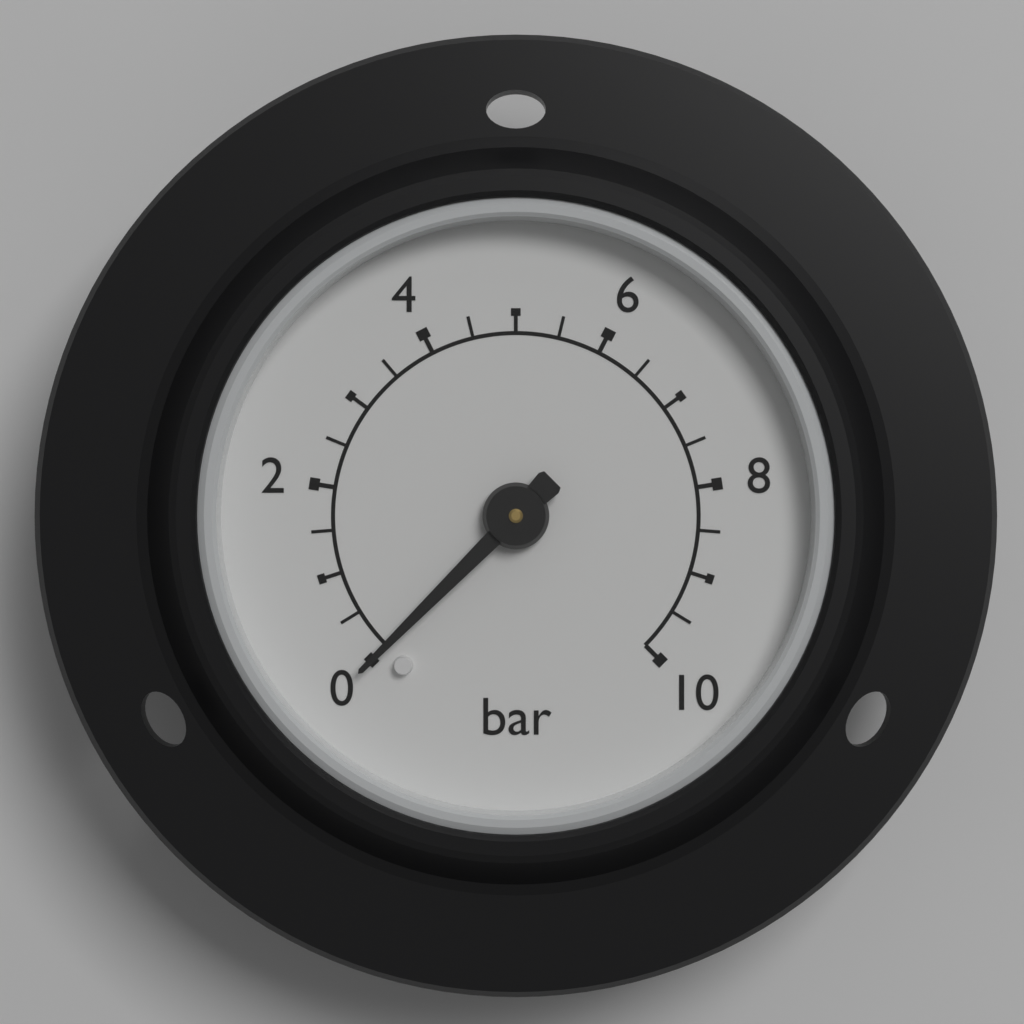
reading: 0.0 bar
